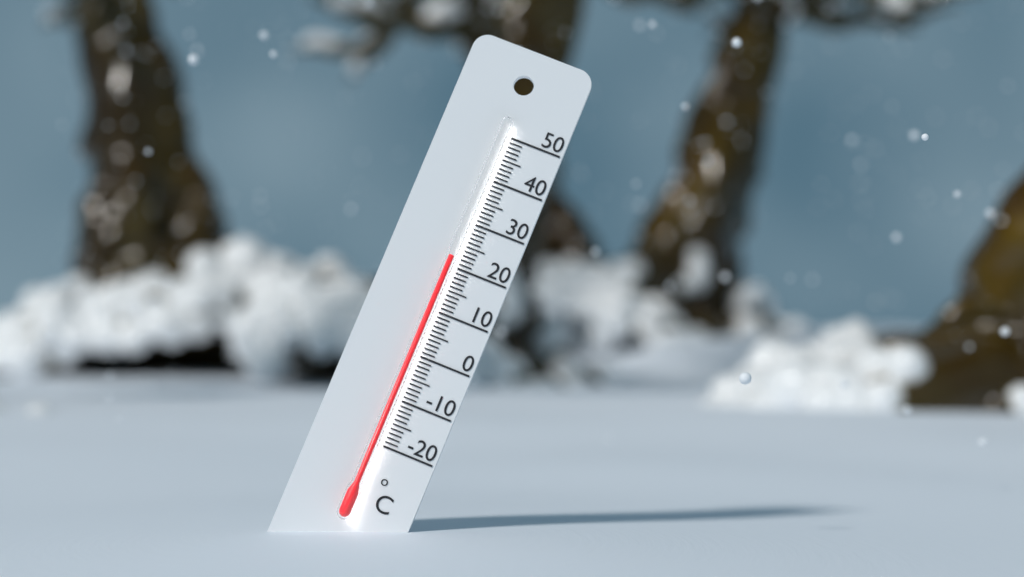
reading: 22 °C
